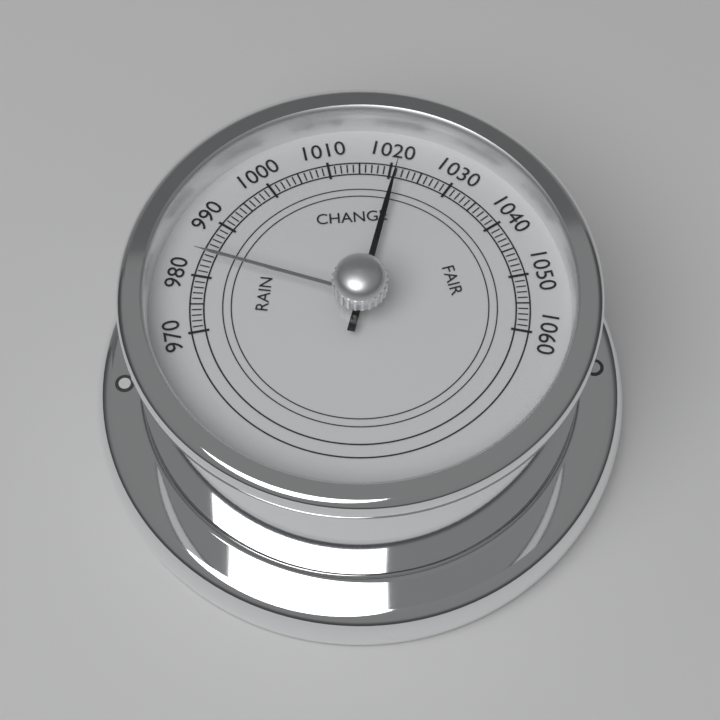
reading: 1021 (no unit)
